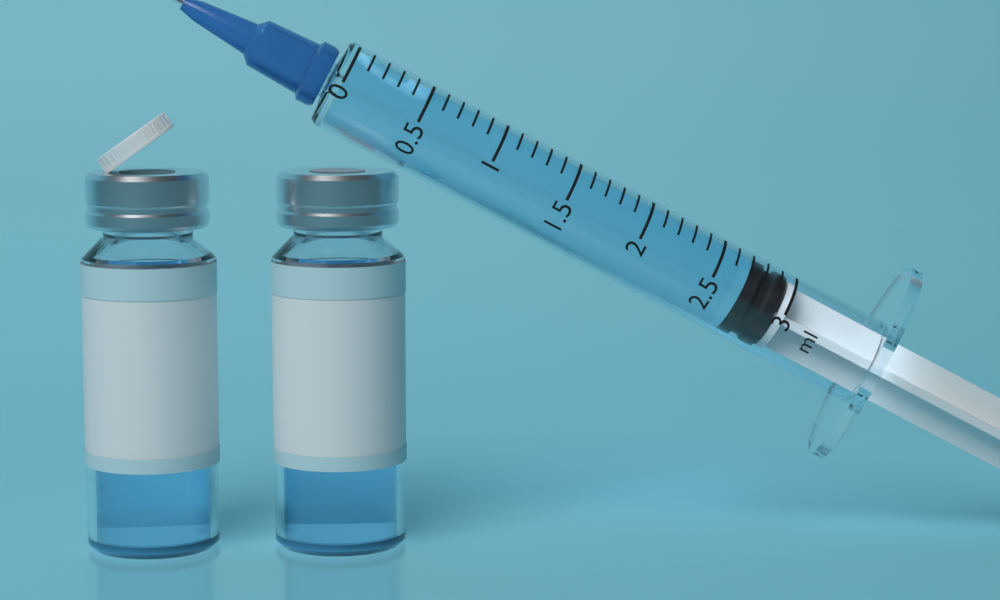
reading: 2.7 ml
